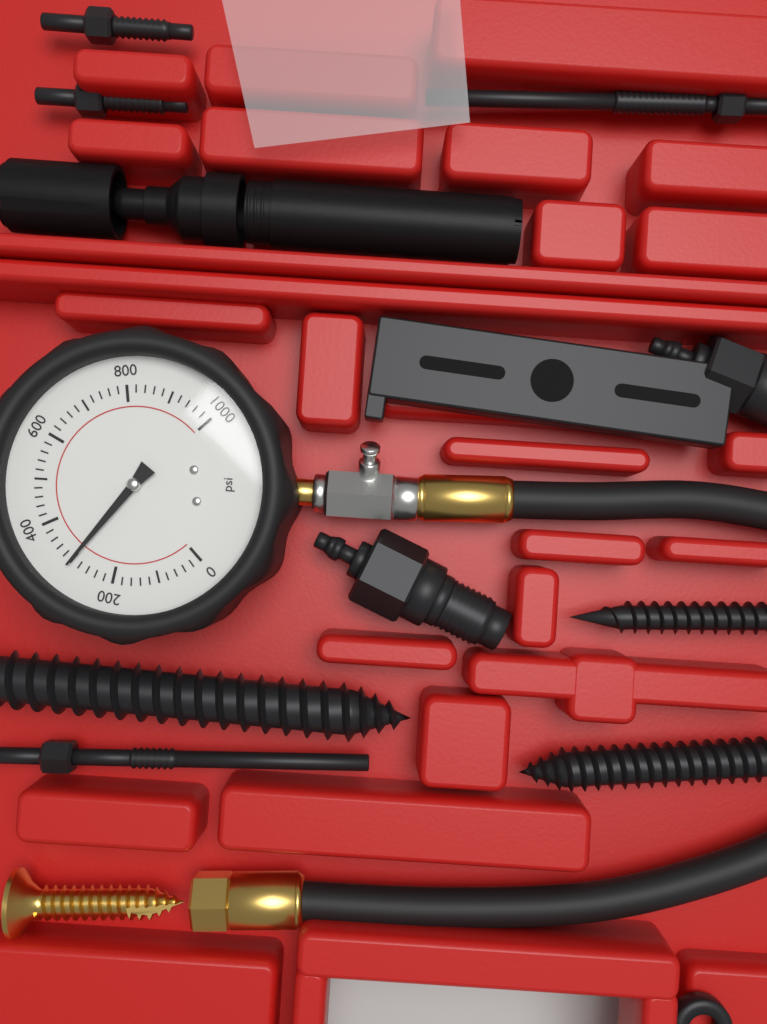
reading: 300 psi
